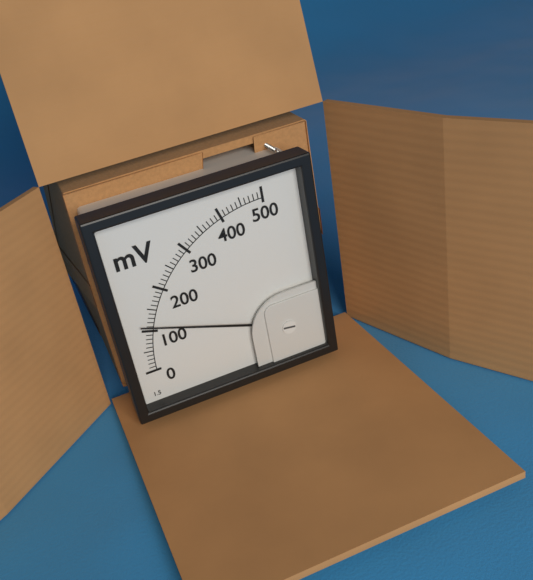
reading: 110 mV
